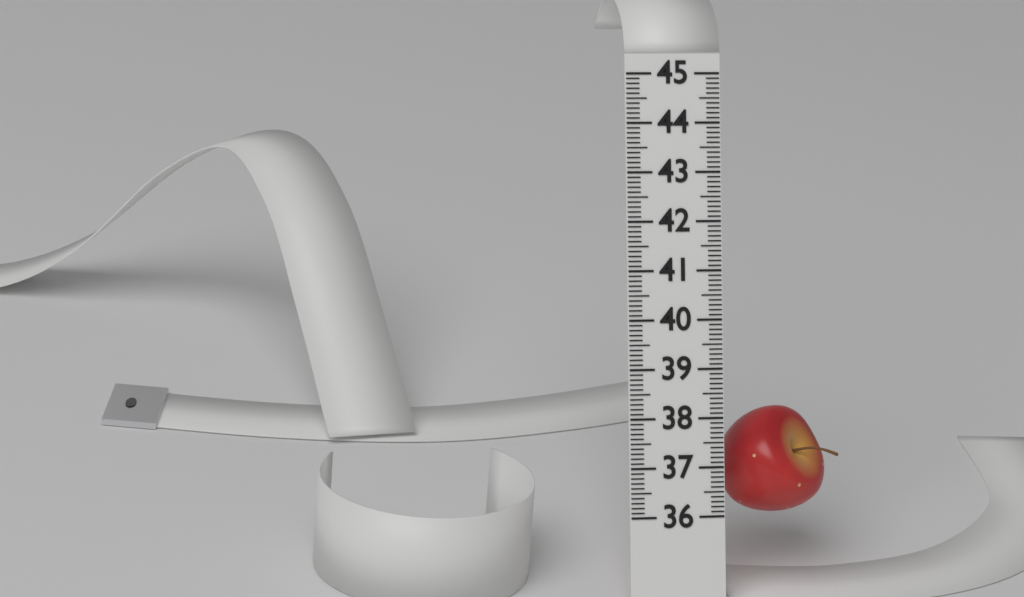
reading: 38.2 (no unit)
